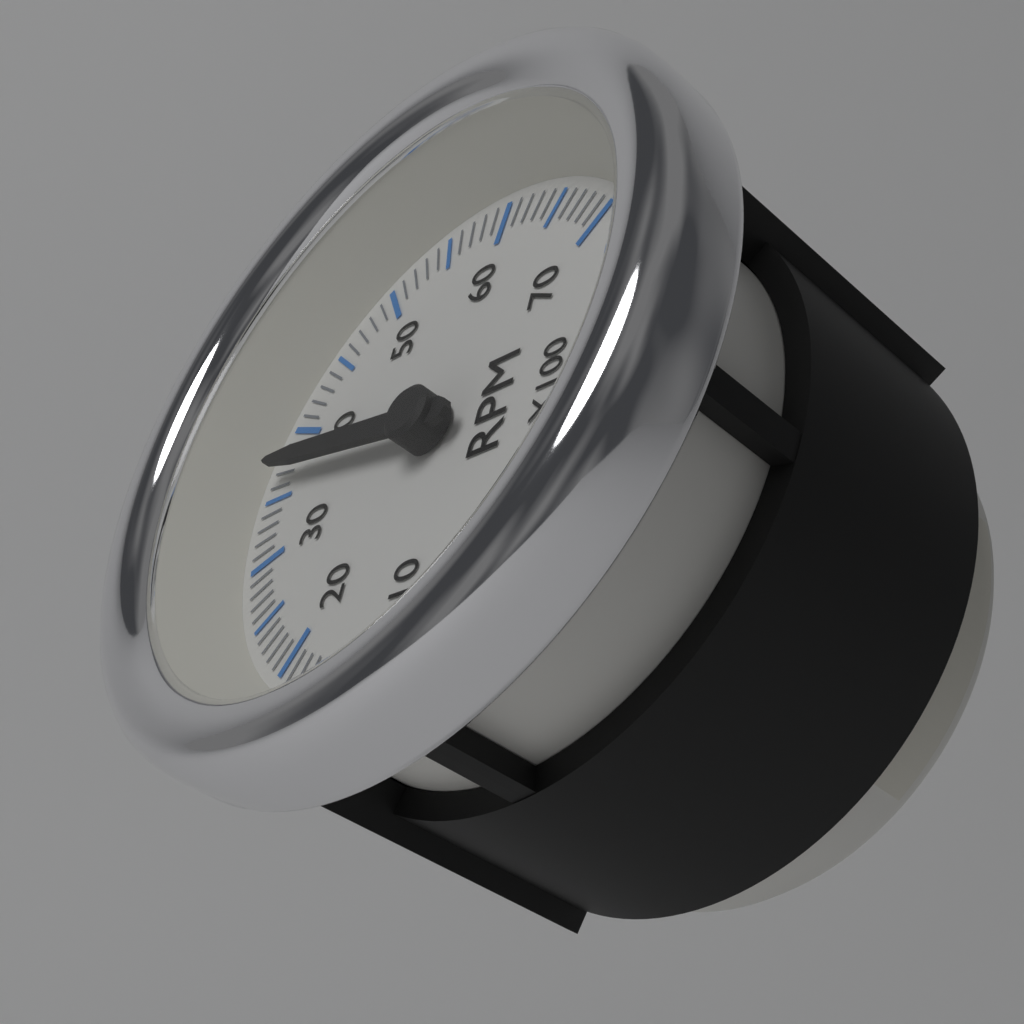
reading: 3700 RPM
